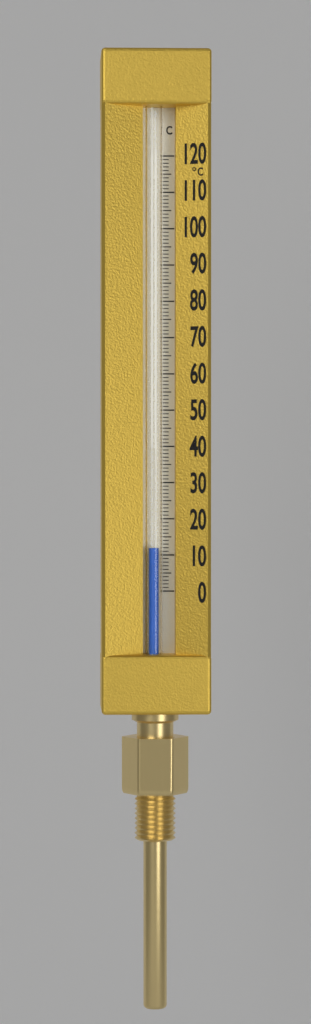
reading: 12 °C
